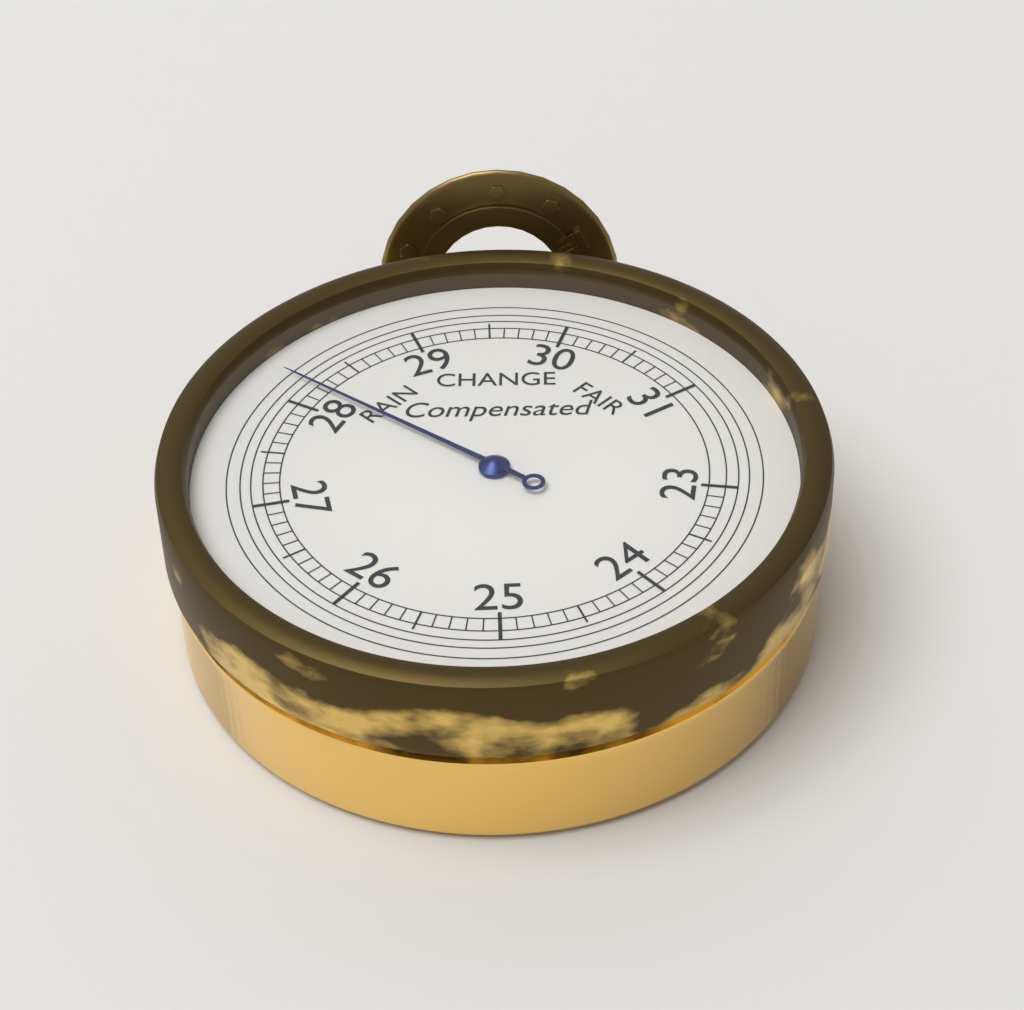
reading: 28.2 inHg
